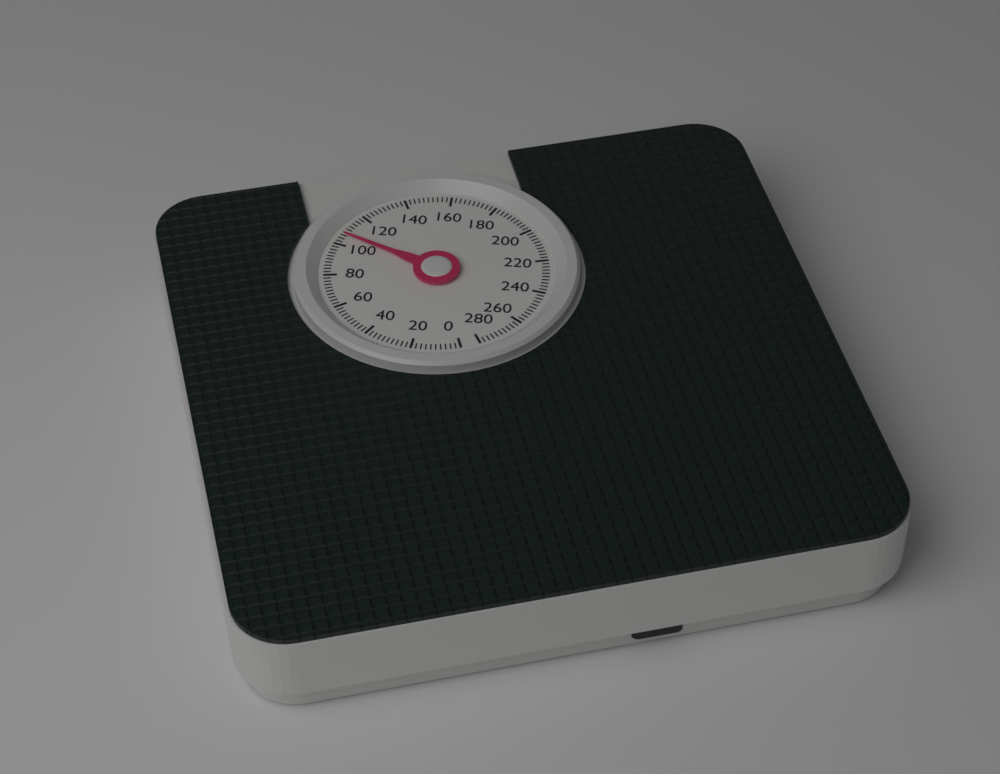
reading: 106 (no unit)
